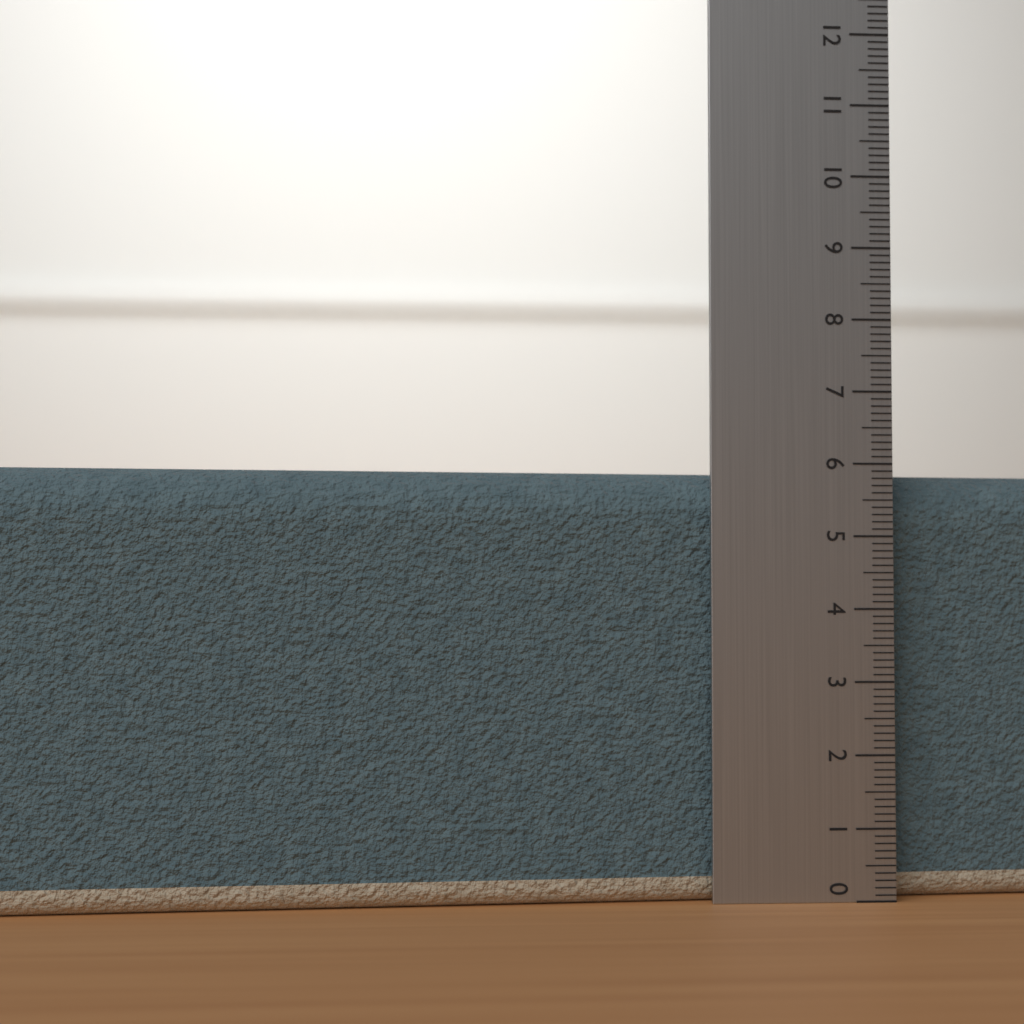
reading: 5.9 (no unit)
